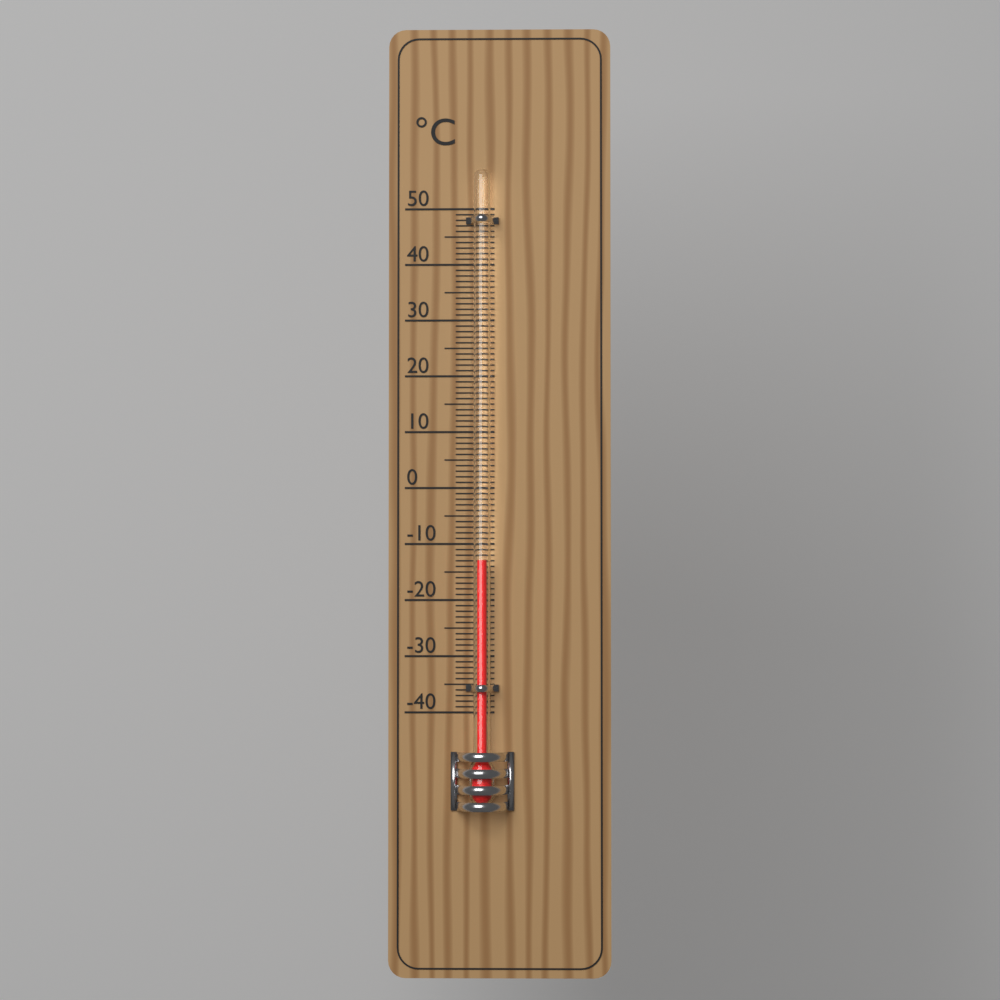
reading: -13 °C
